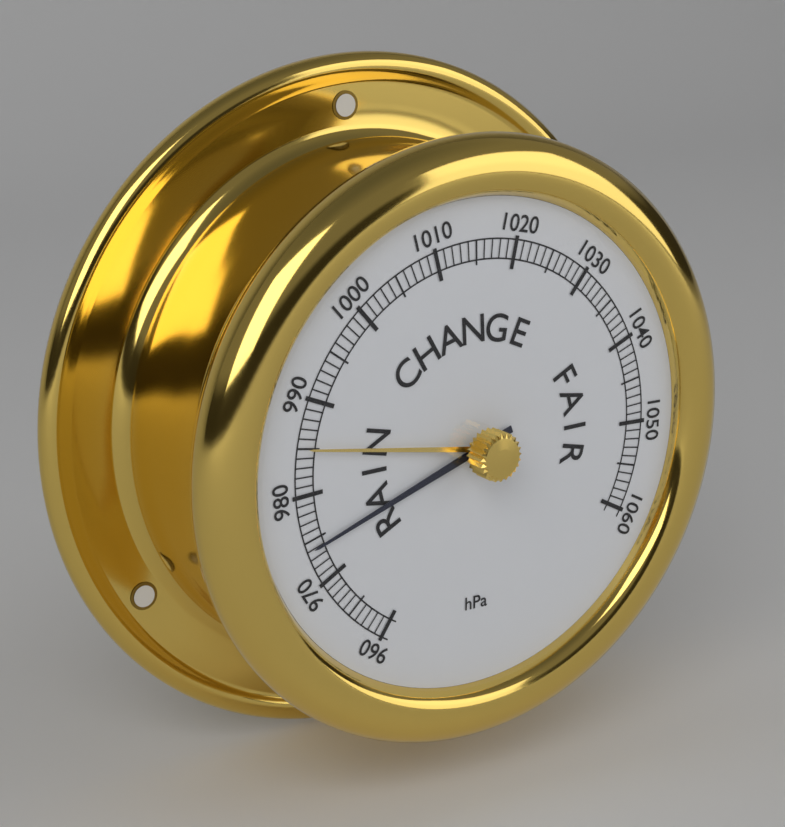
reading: 974 hPa
